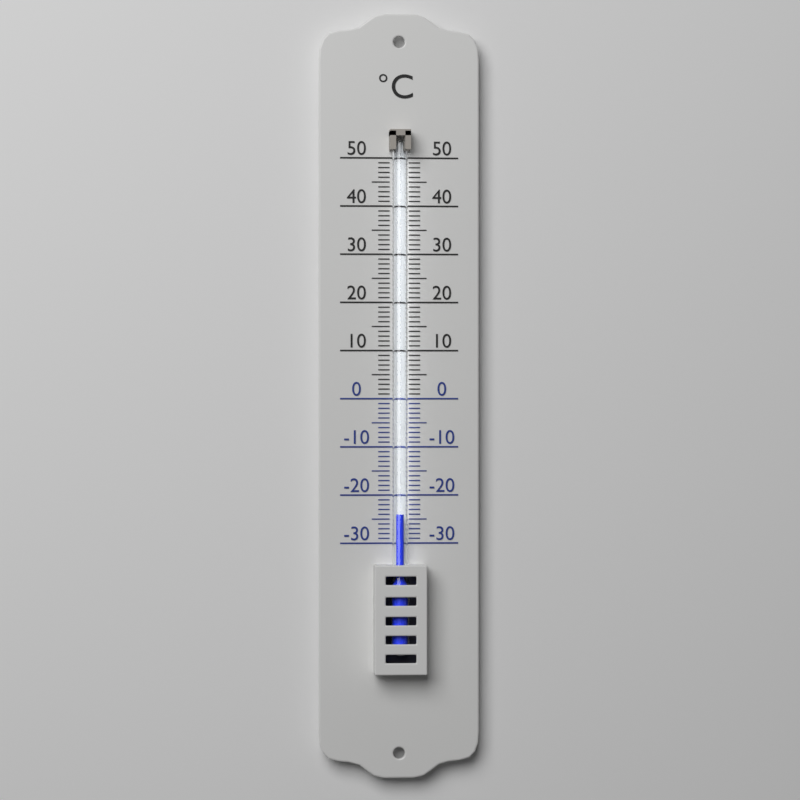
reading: -24 °C
